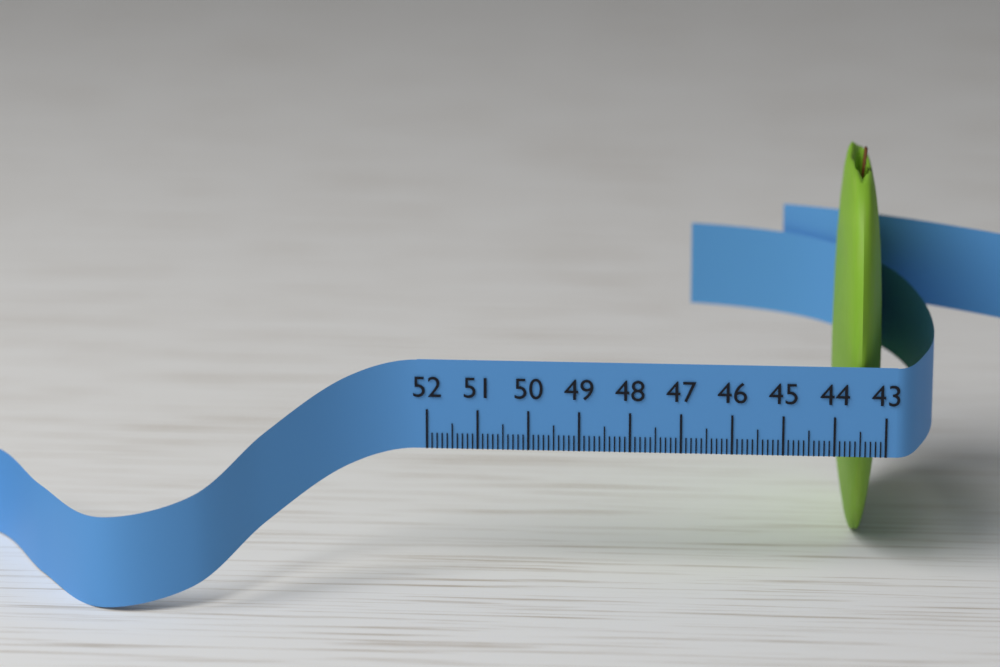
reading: 44.0 (no unit)
